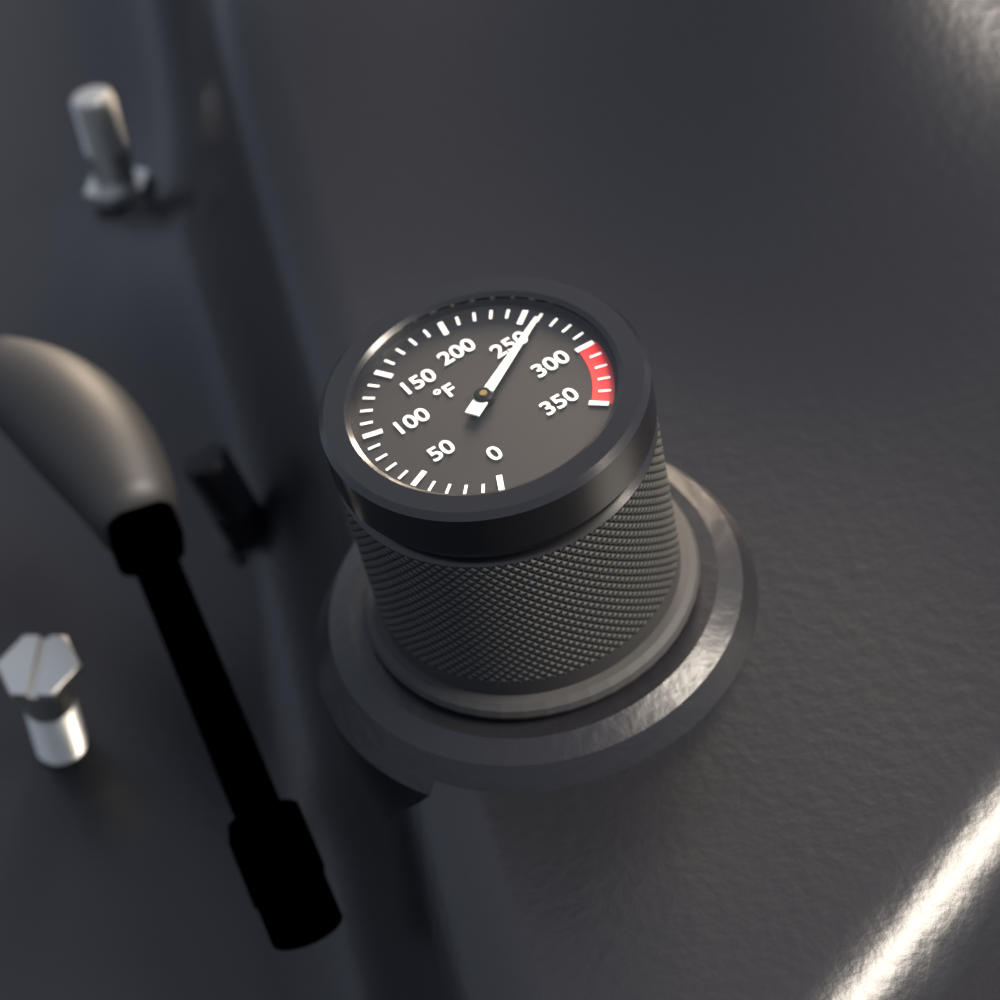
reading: 260 °F
